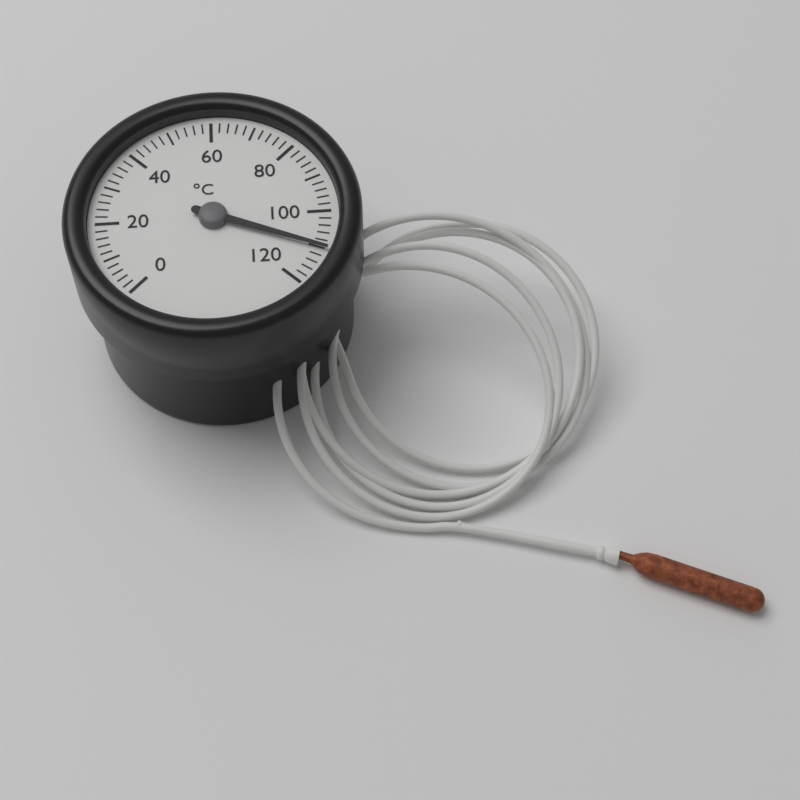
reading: 110 °C
